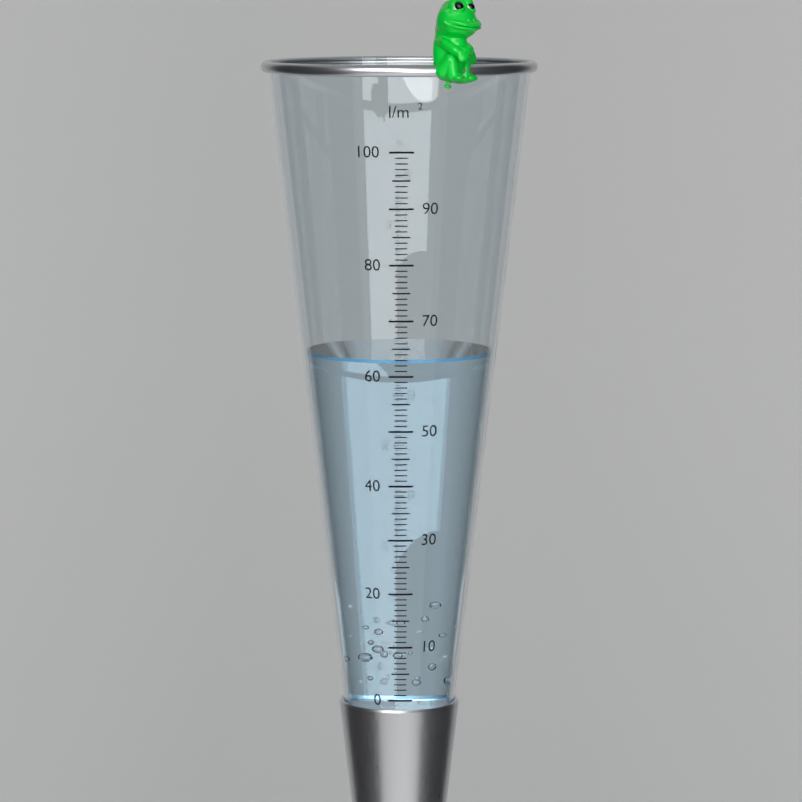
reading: 63 l/m²
